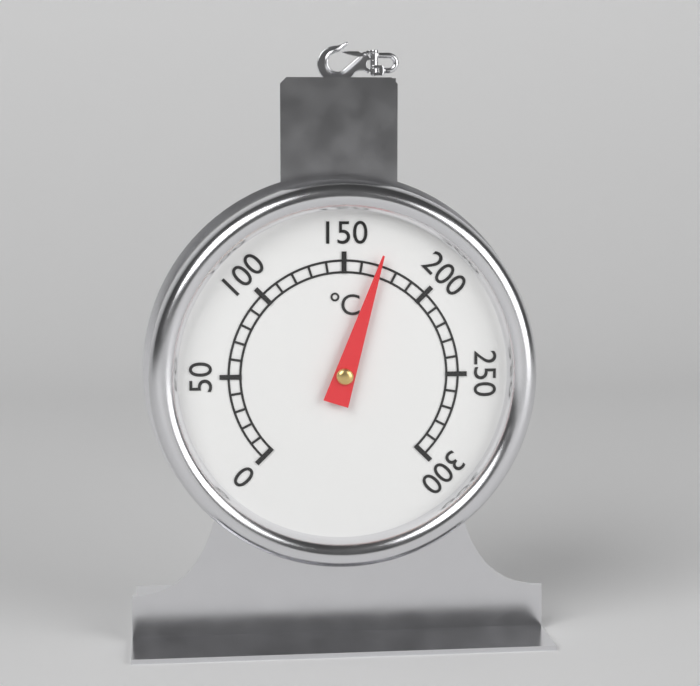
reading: 170 °C
